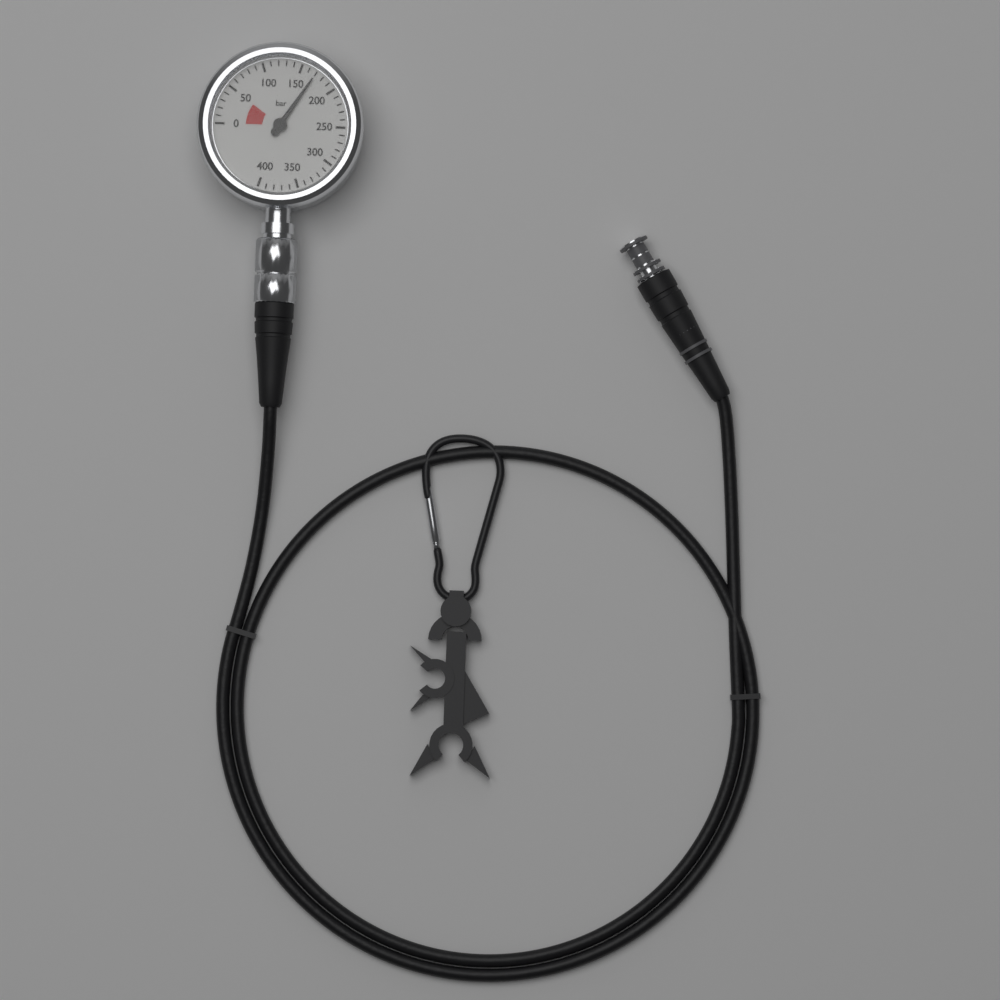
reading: 170 bar
